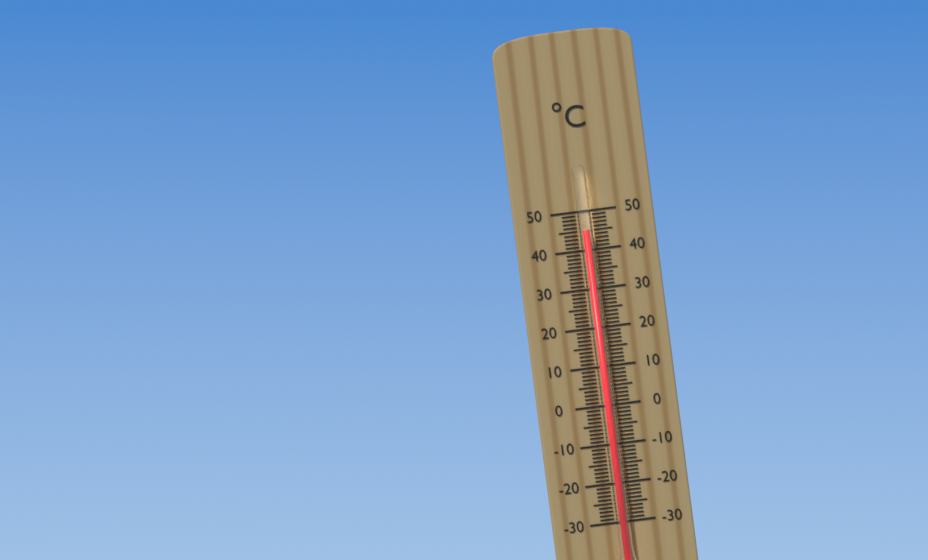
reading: 45 °C
